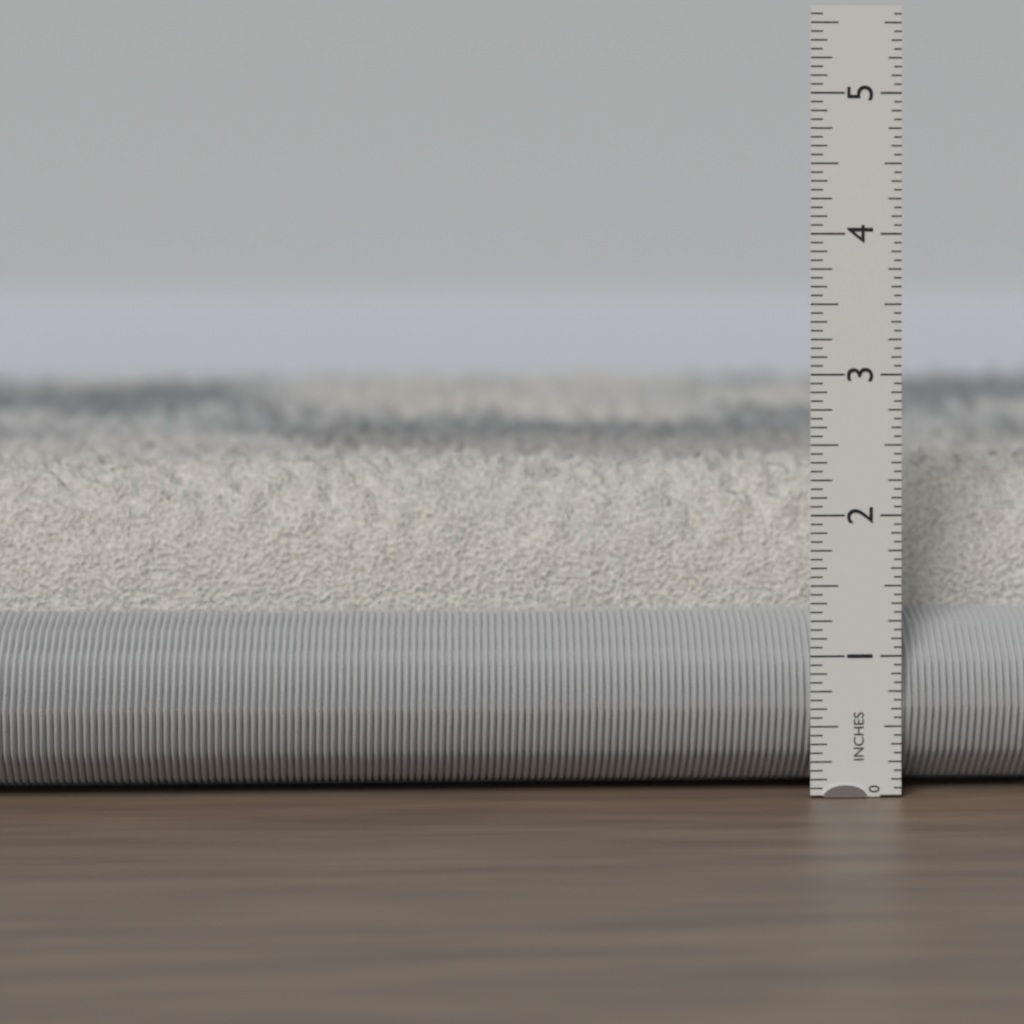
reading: 2.3750 in
